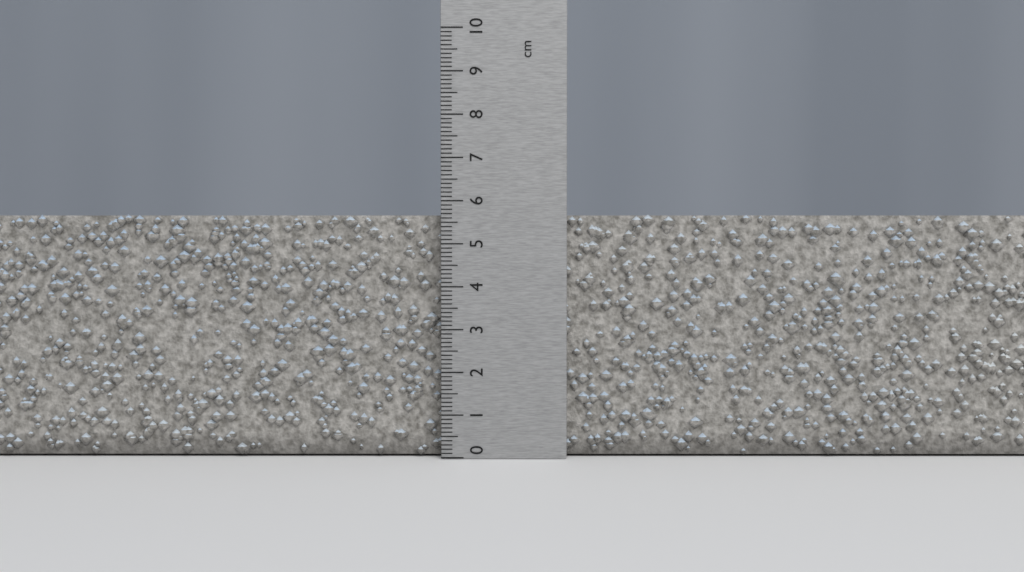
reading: 5.7 cm
